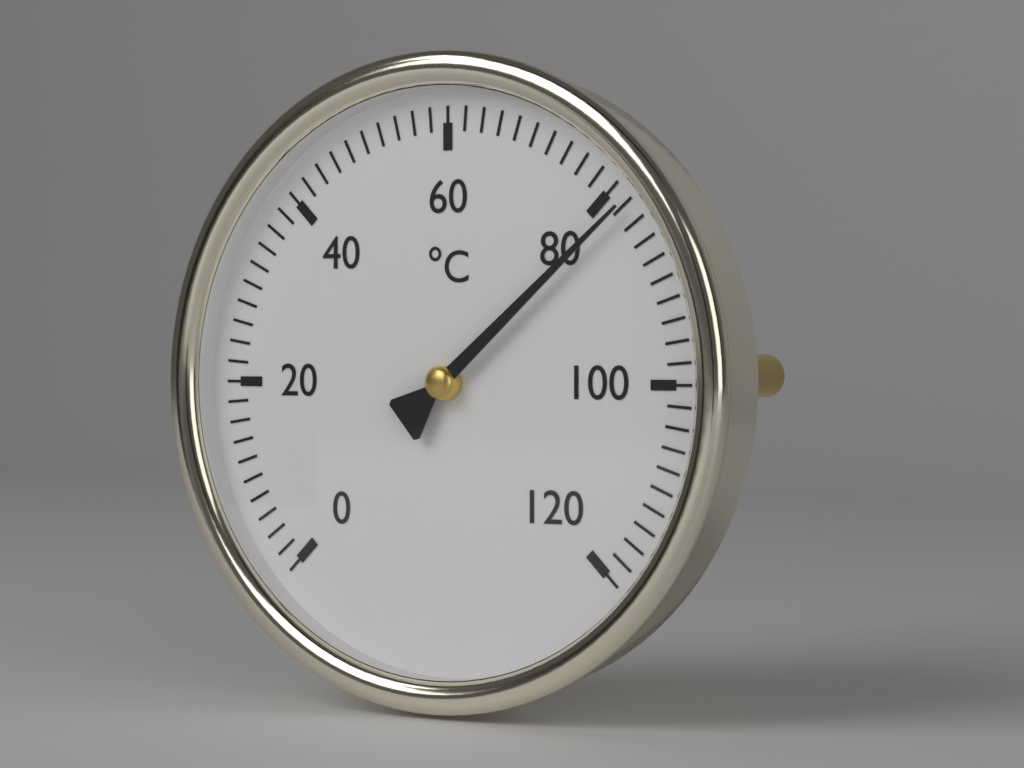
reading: 82 °C
